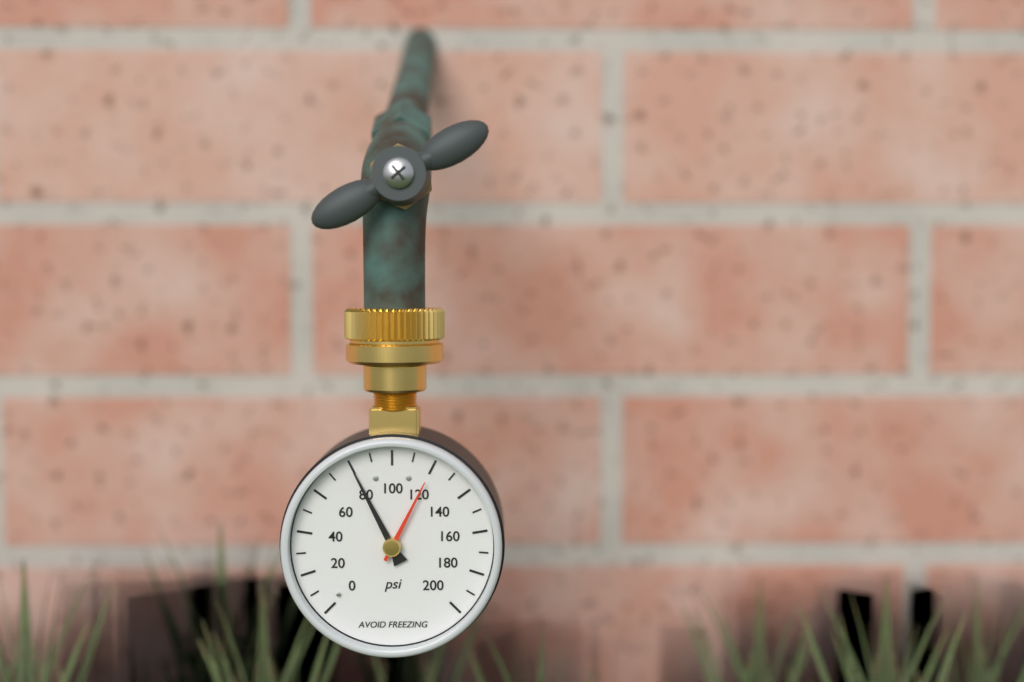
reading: 80 psi
